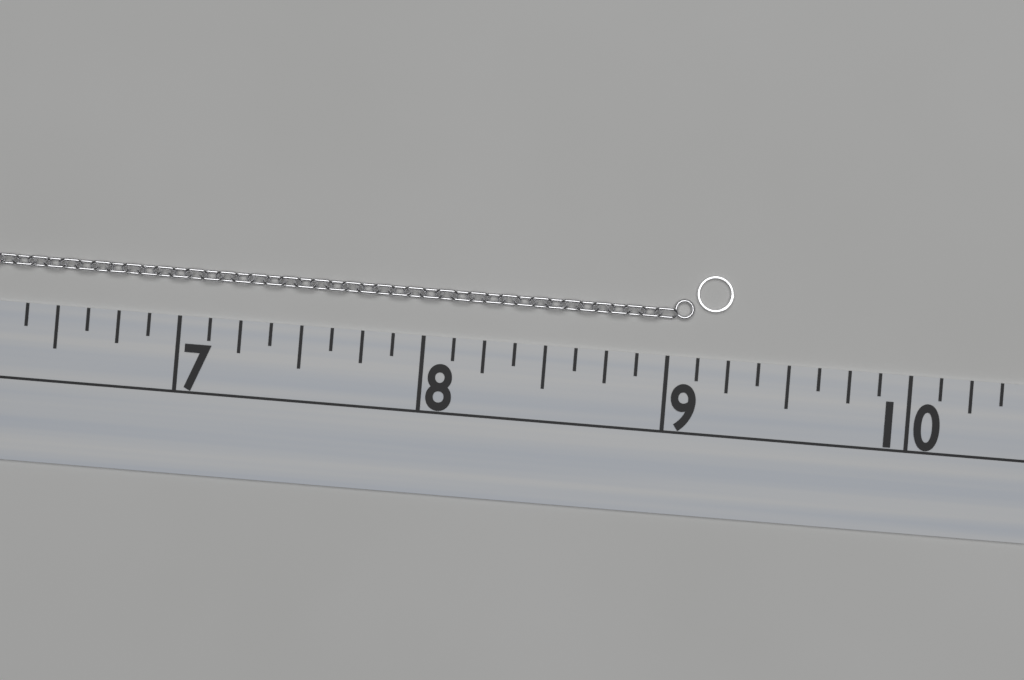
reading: 9.250 (no unit)
